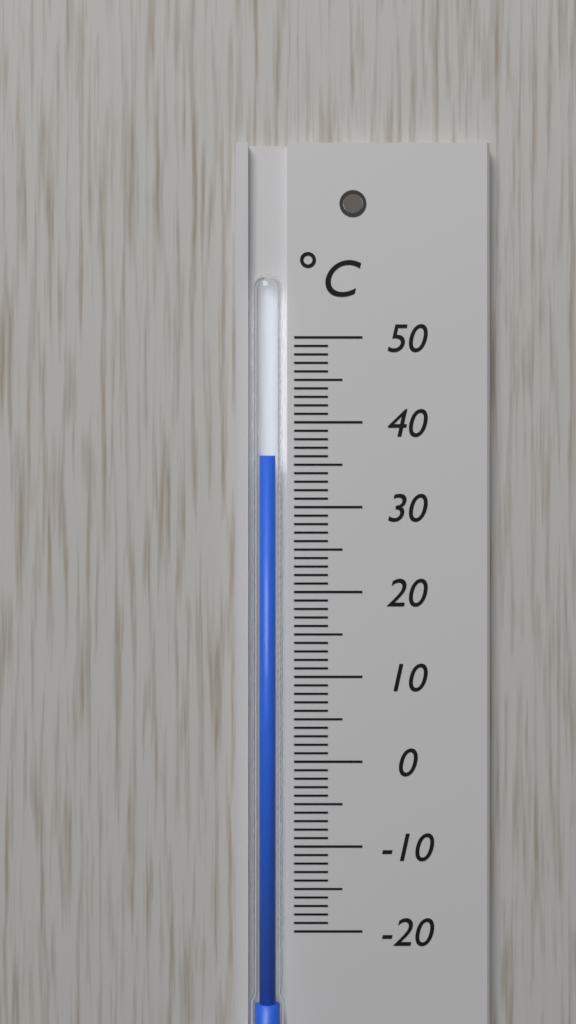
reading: 36 °C
